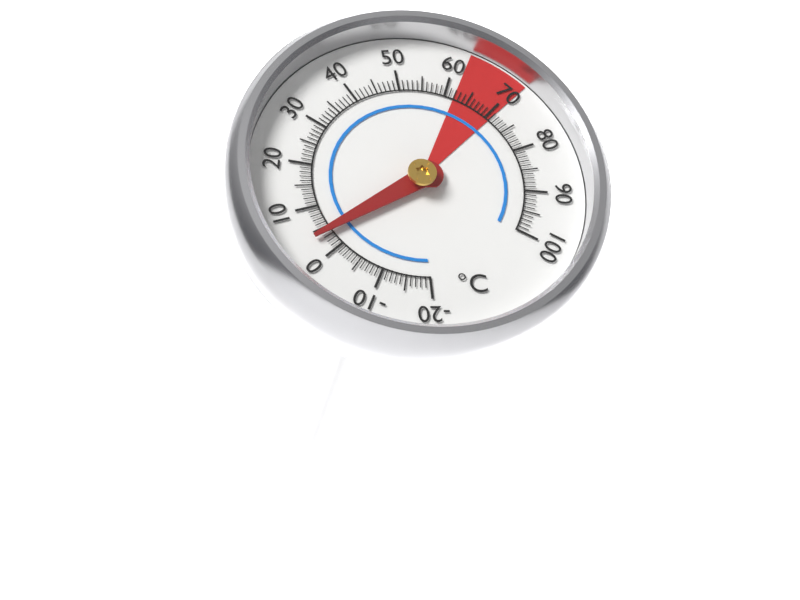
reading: 4 °C
